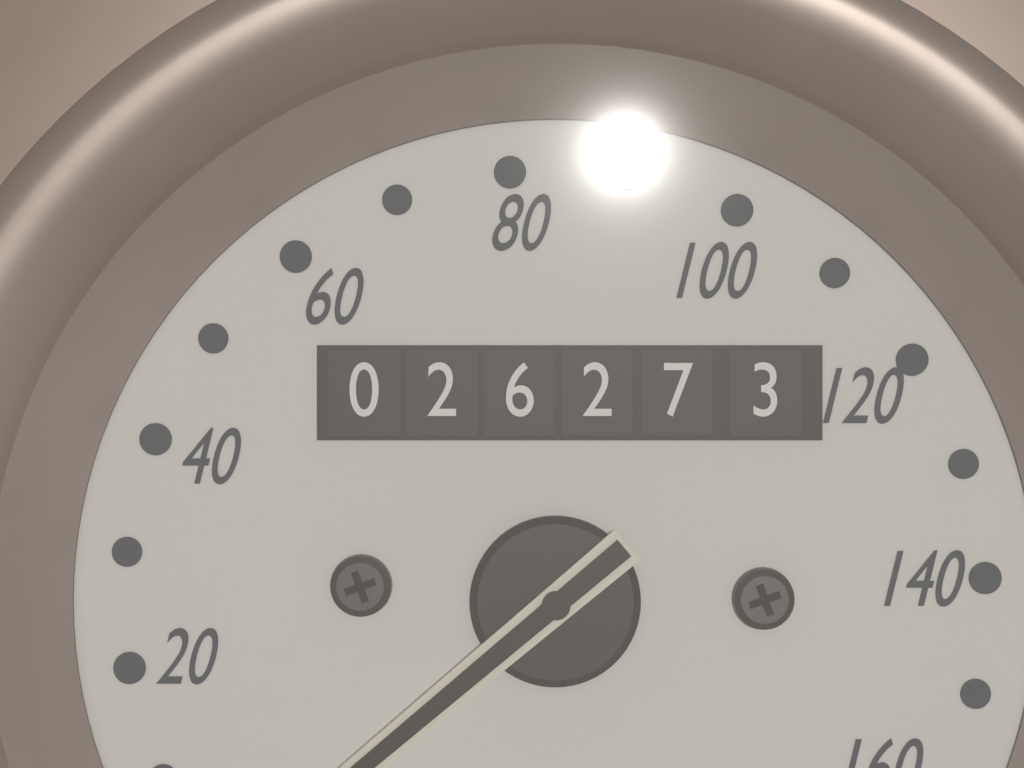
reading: 0 km/h
